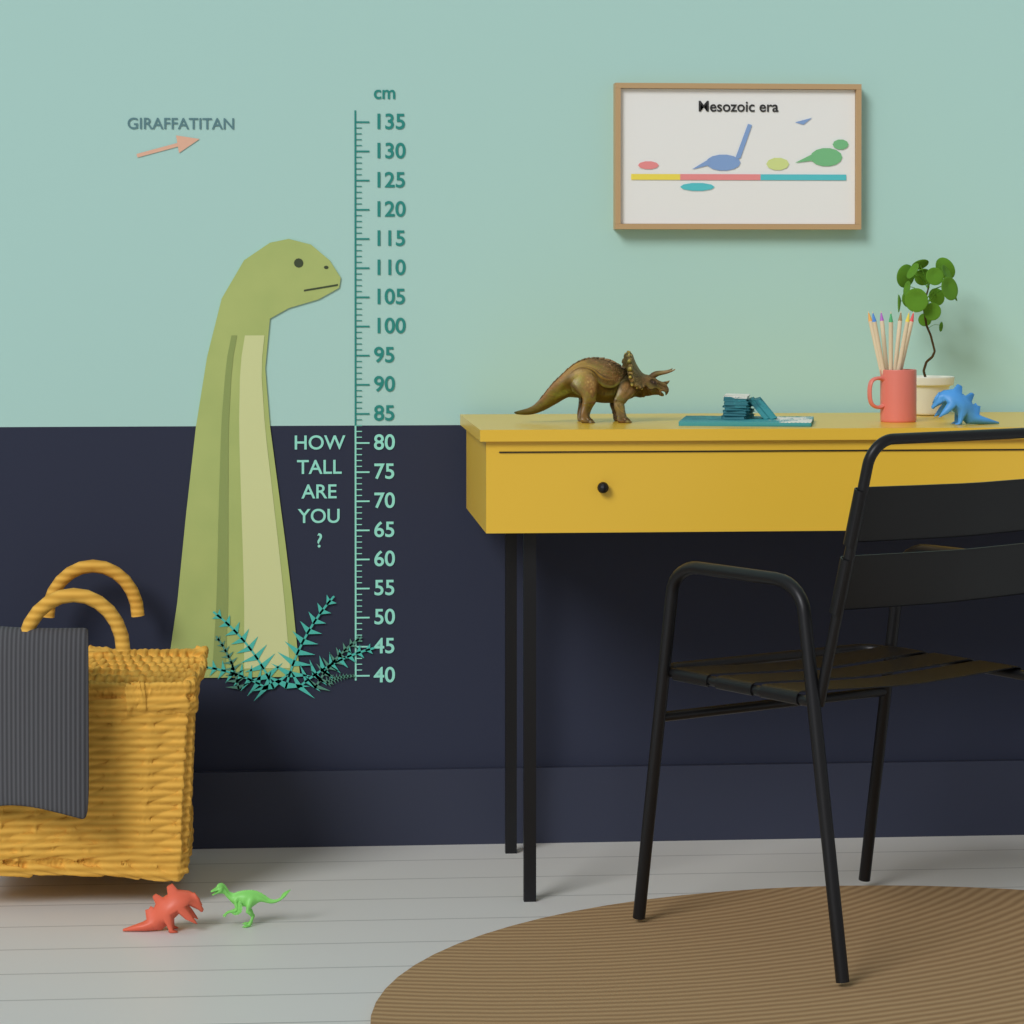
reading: 115 cm
